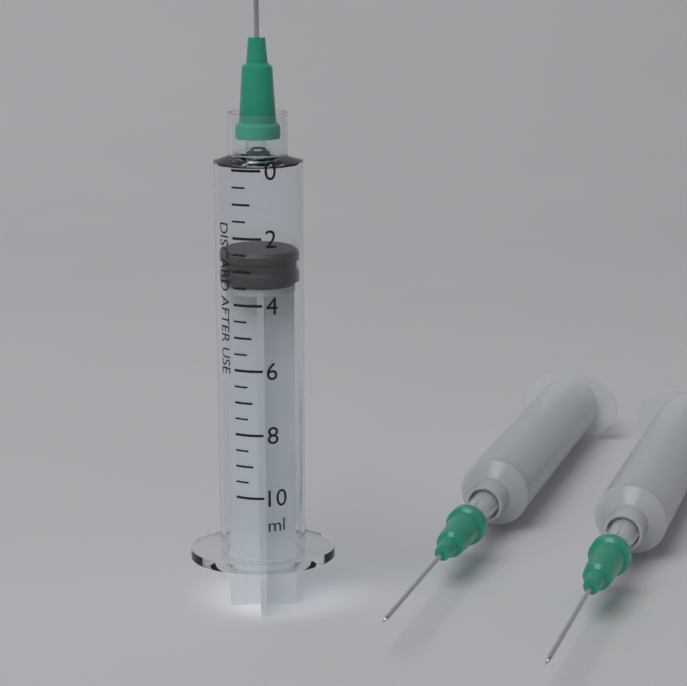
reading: 2.5 ml
